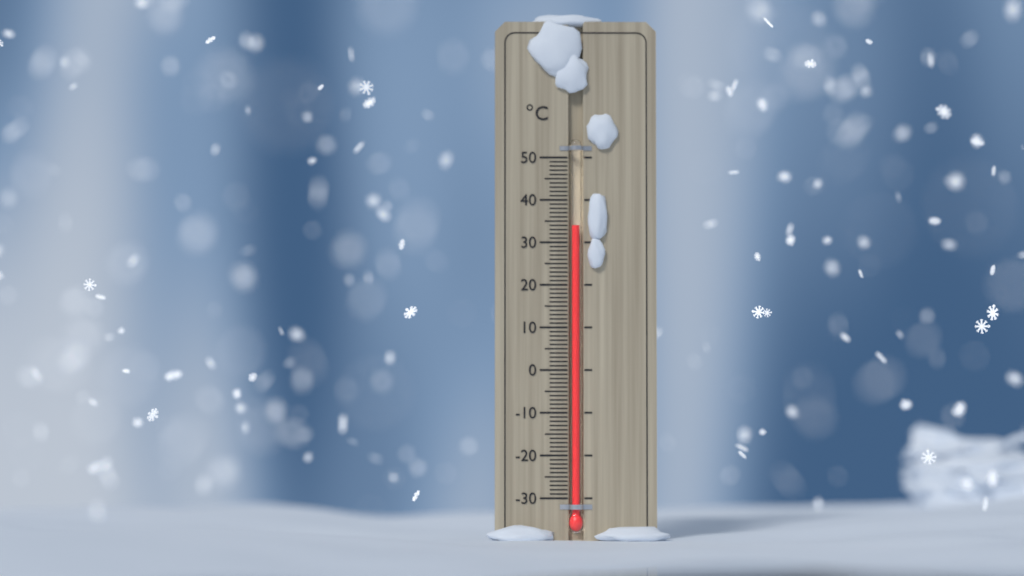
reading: 34 °C
